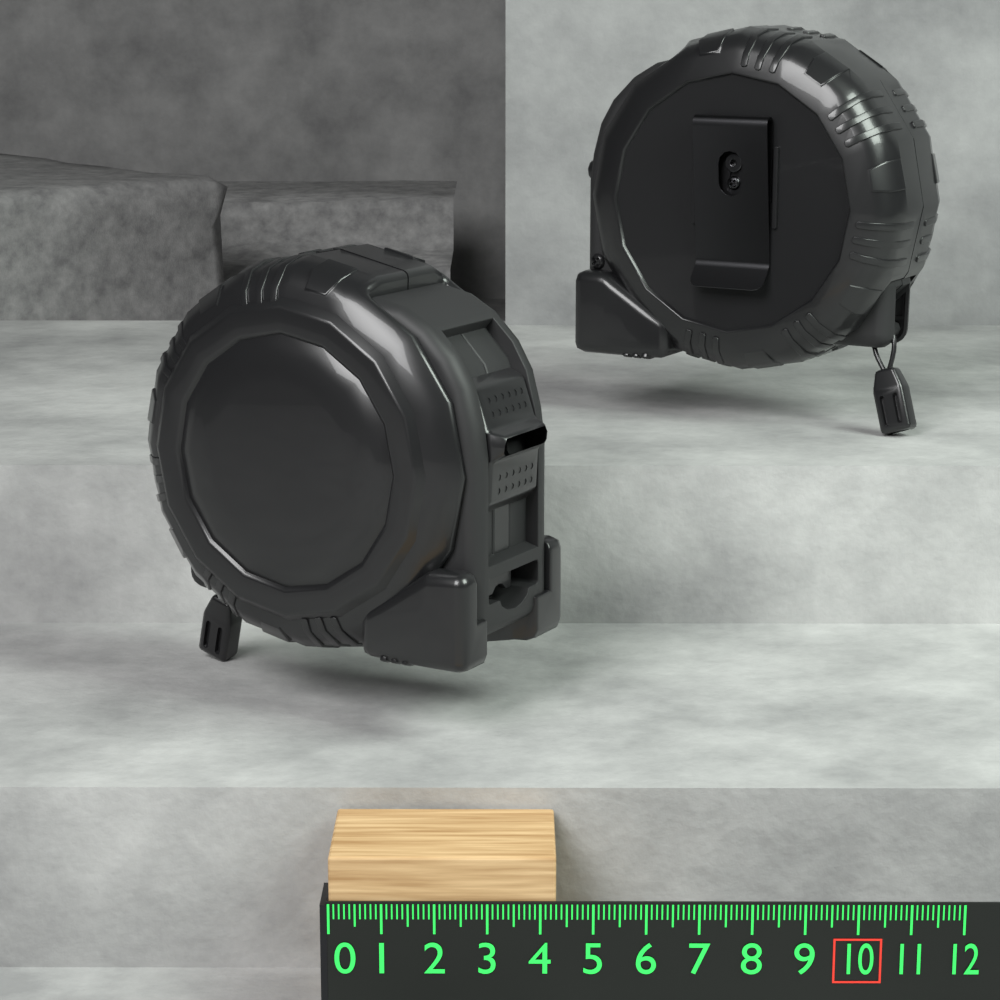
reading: 4.3 (no unit)
